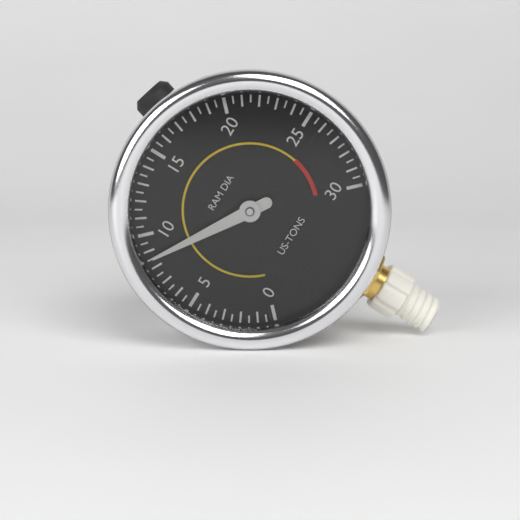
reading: 8.5 US-TONS
